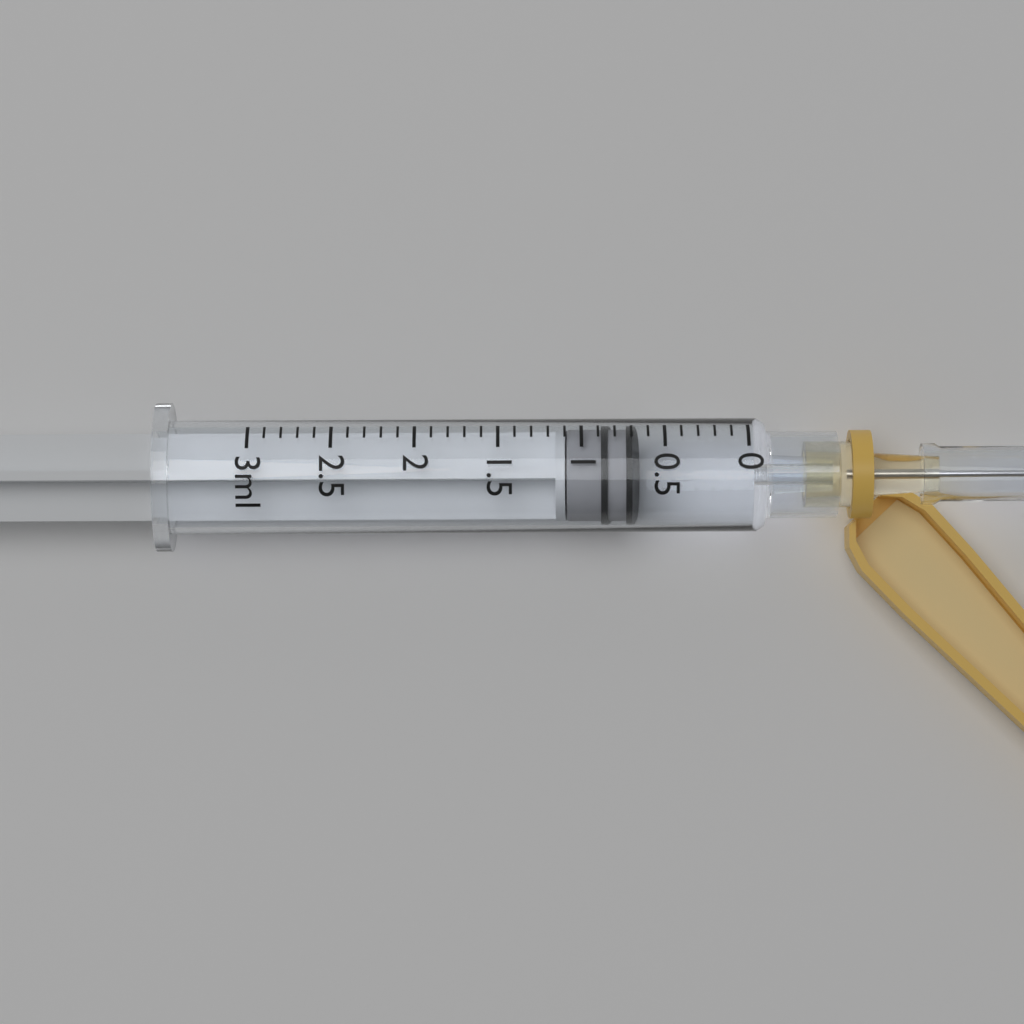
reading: 0.7 ml
